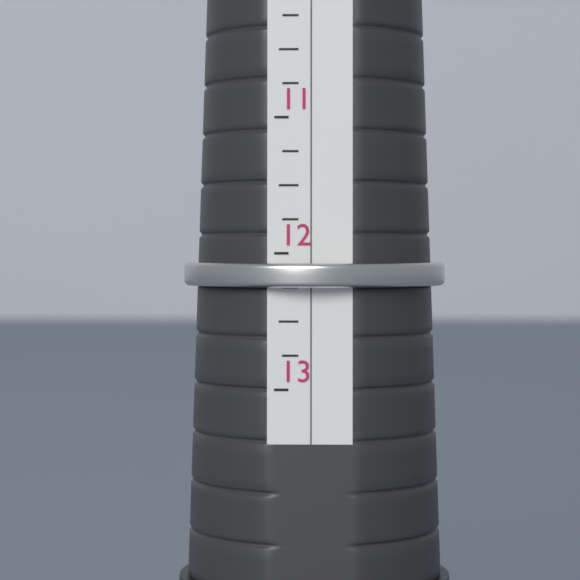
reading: 12.25 (no unit)
